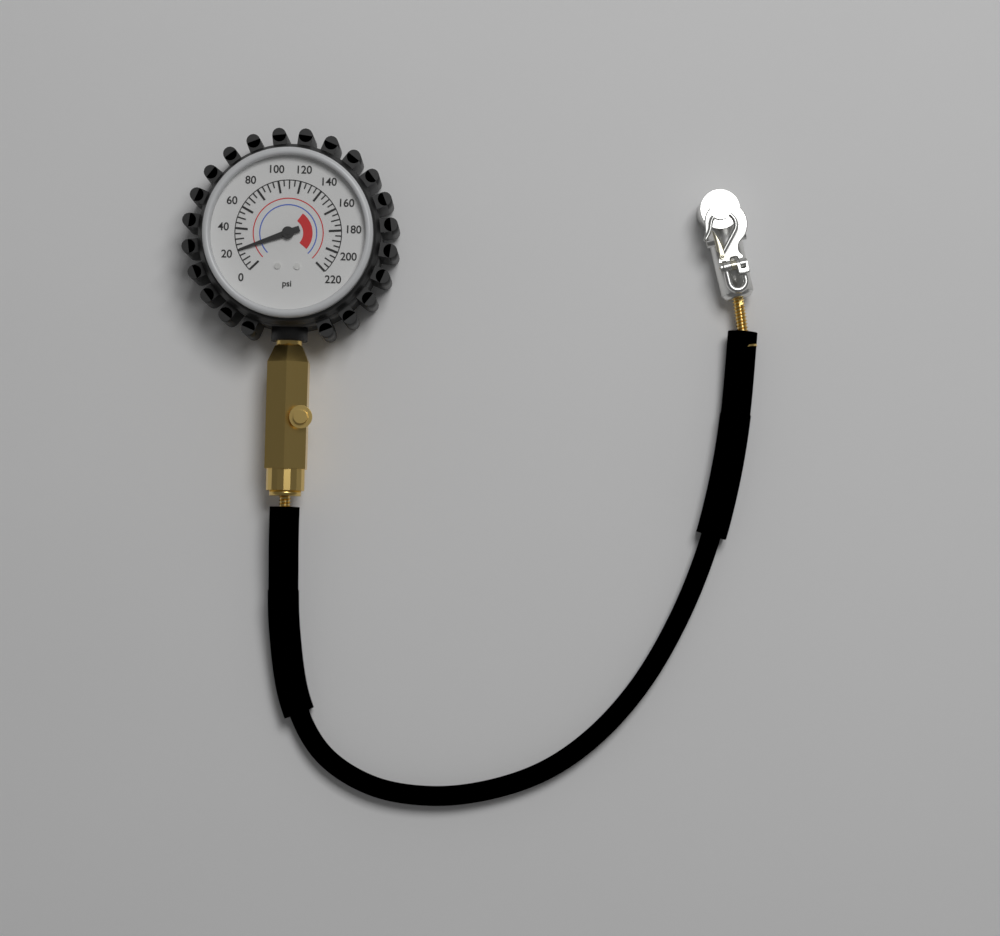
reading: 20 psi
